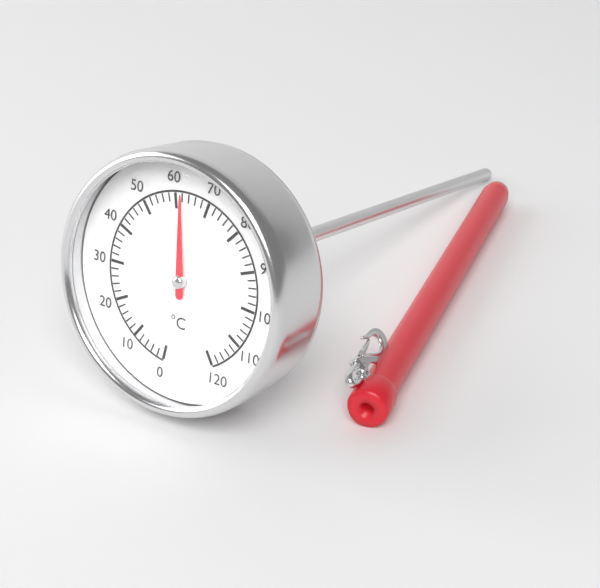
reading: 62 °C
